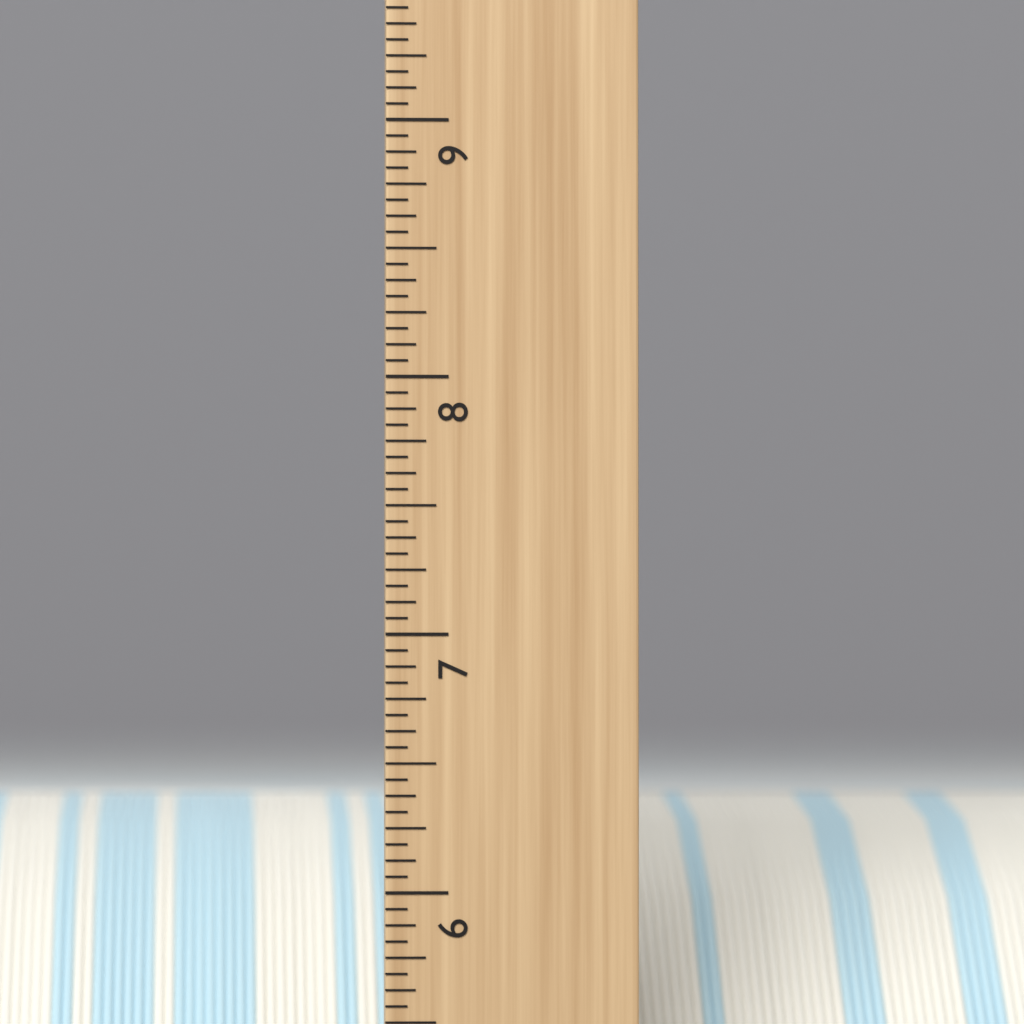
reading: 6.3750 inch
